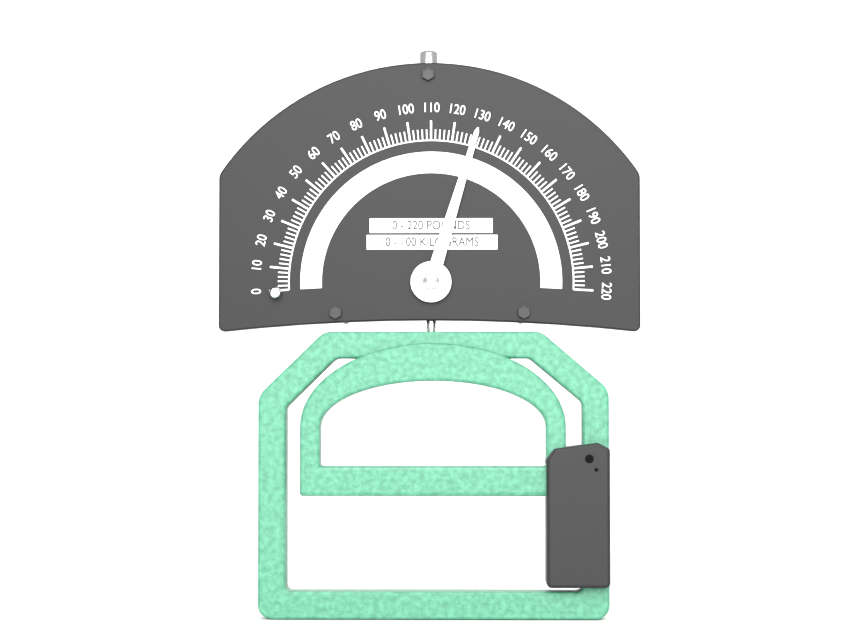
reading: 130 lb
